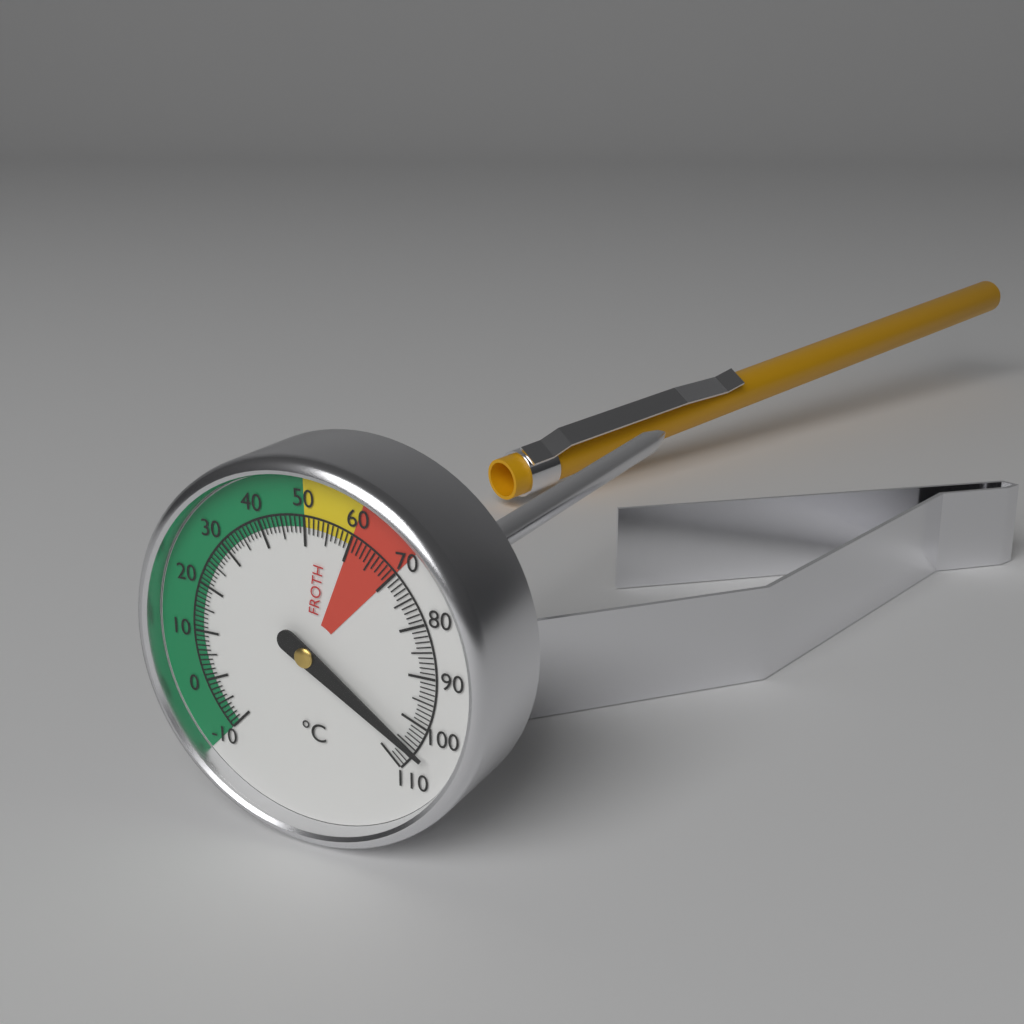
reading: 105 °C
